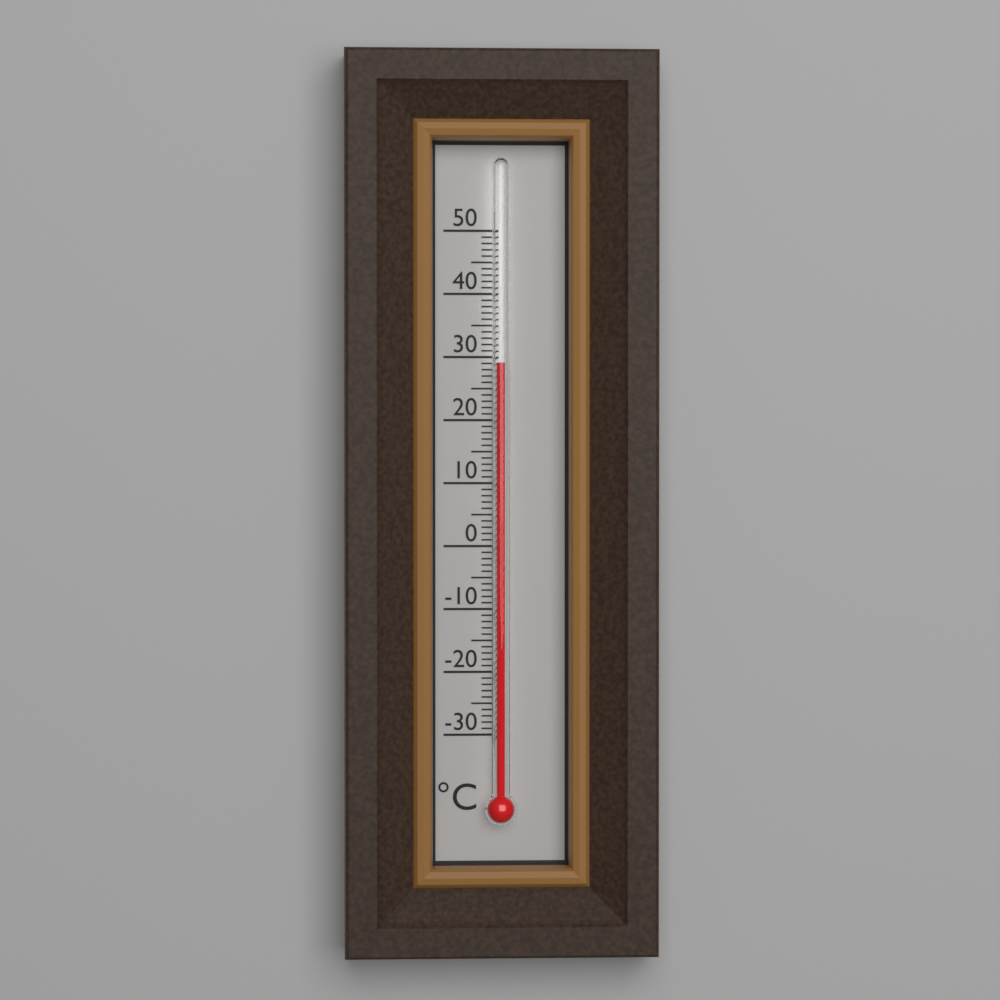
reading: 29 °C
